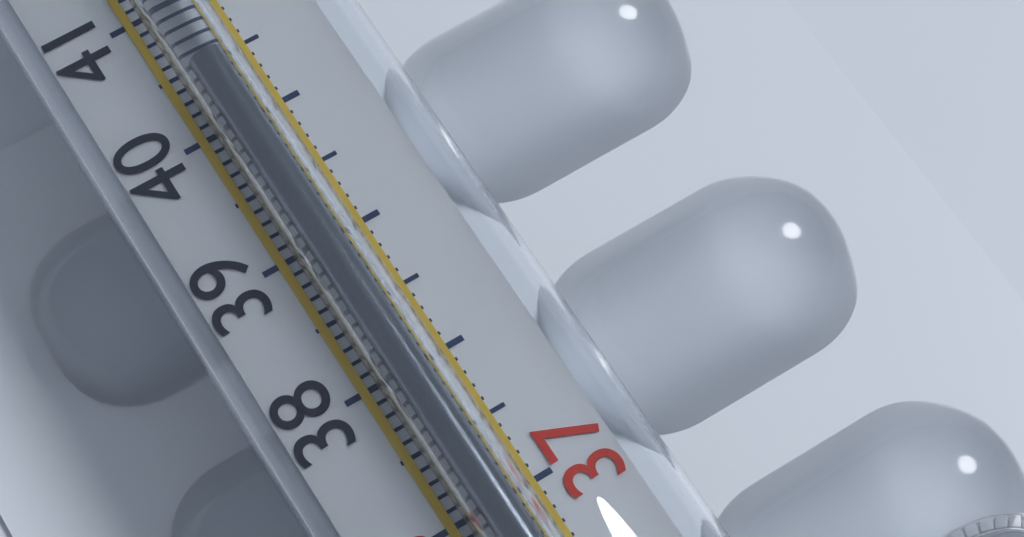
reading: 40.4 °C
